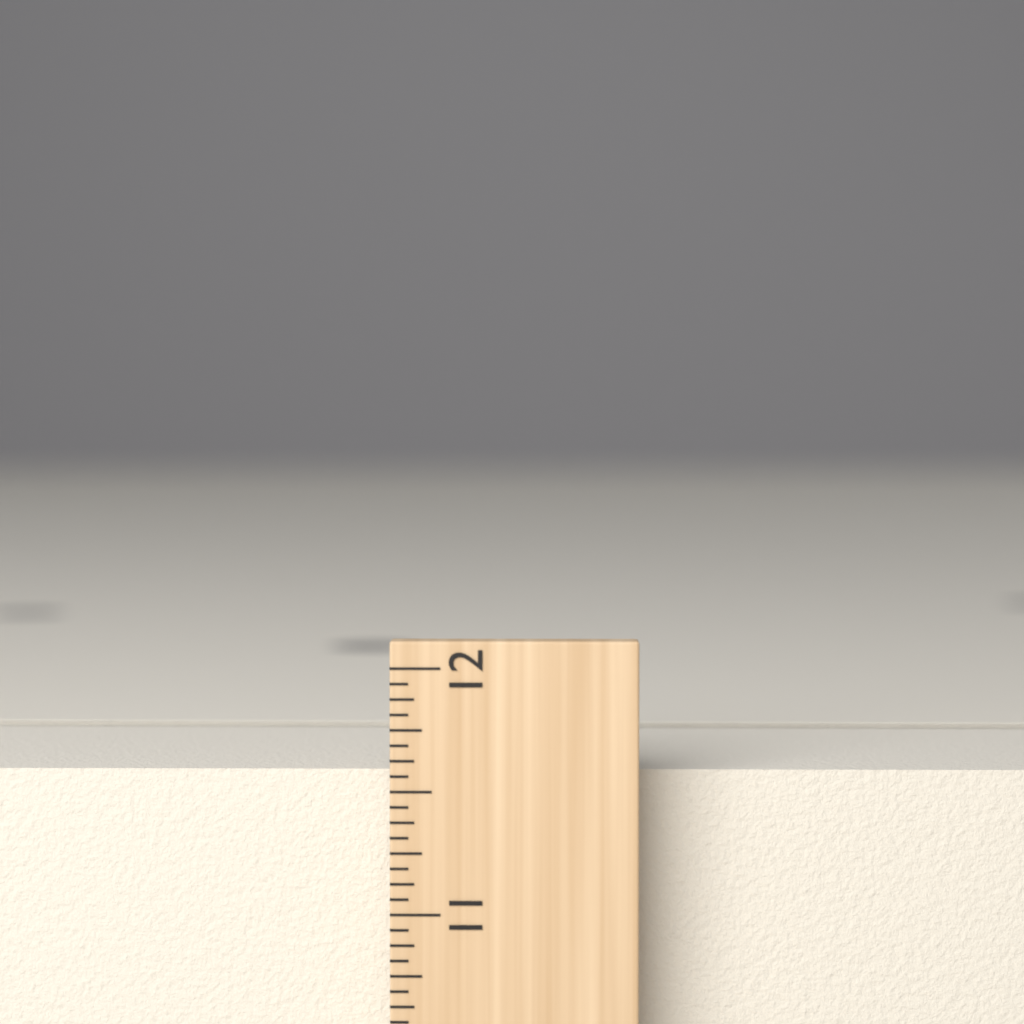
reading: 11.5625 inch
